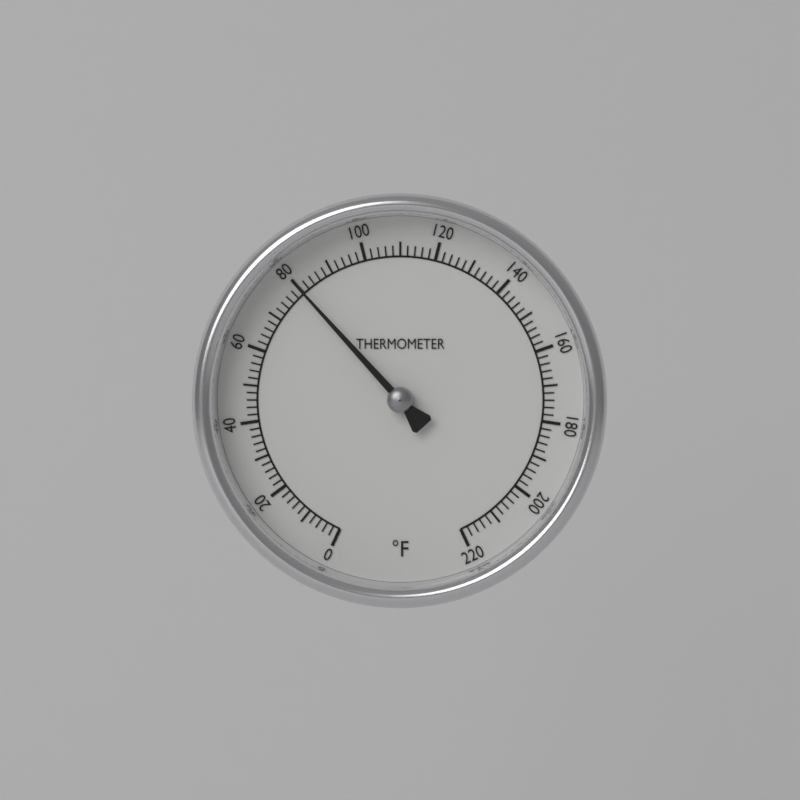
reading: 80 °F
